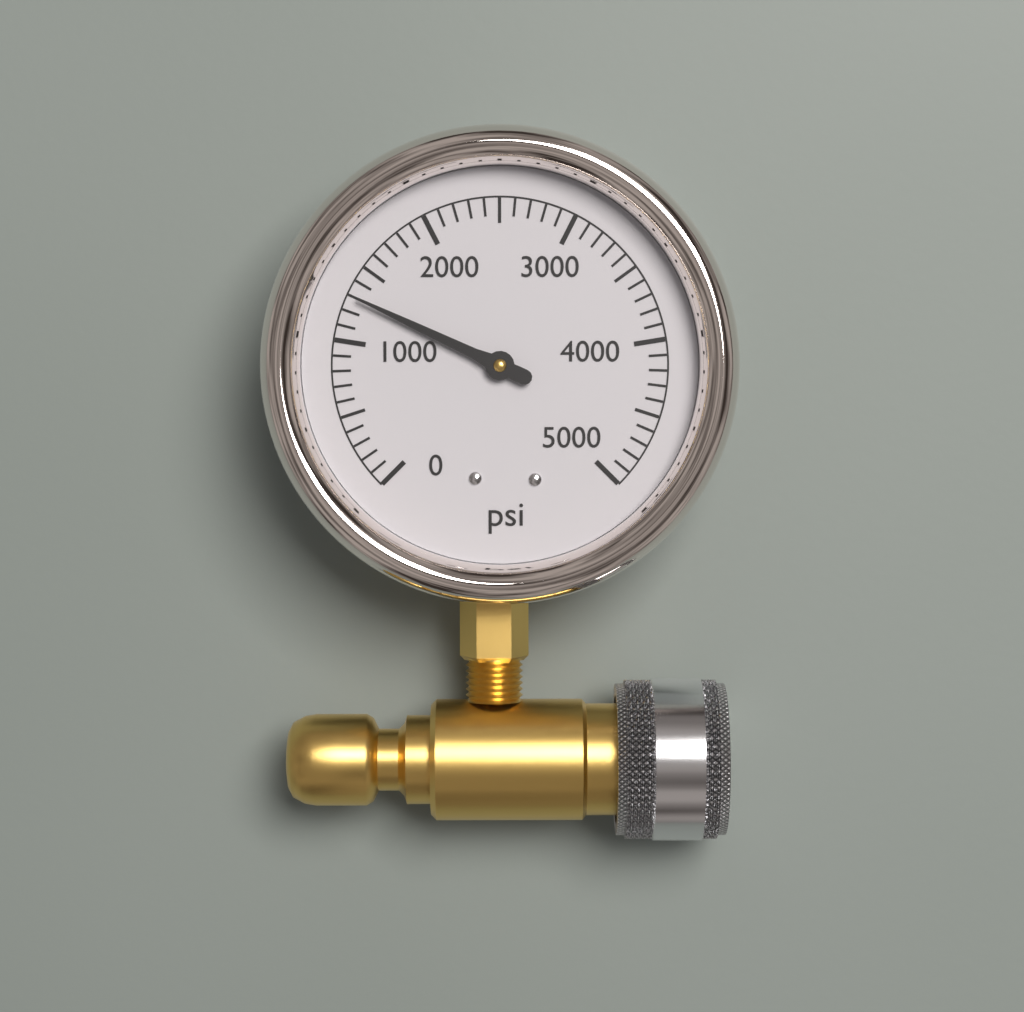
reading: 1300 psi
